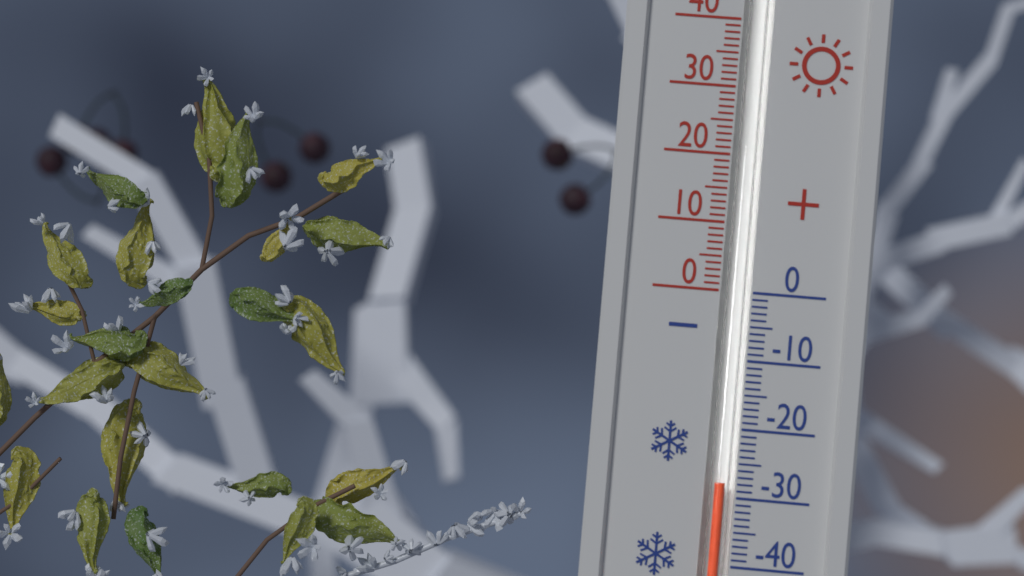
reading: -28 (no unit)
